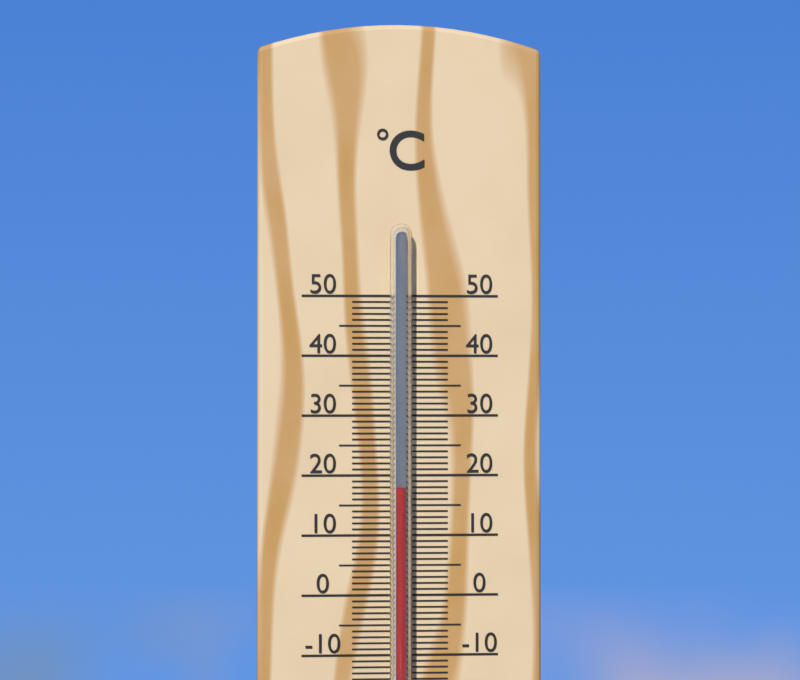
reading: 18 °C
